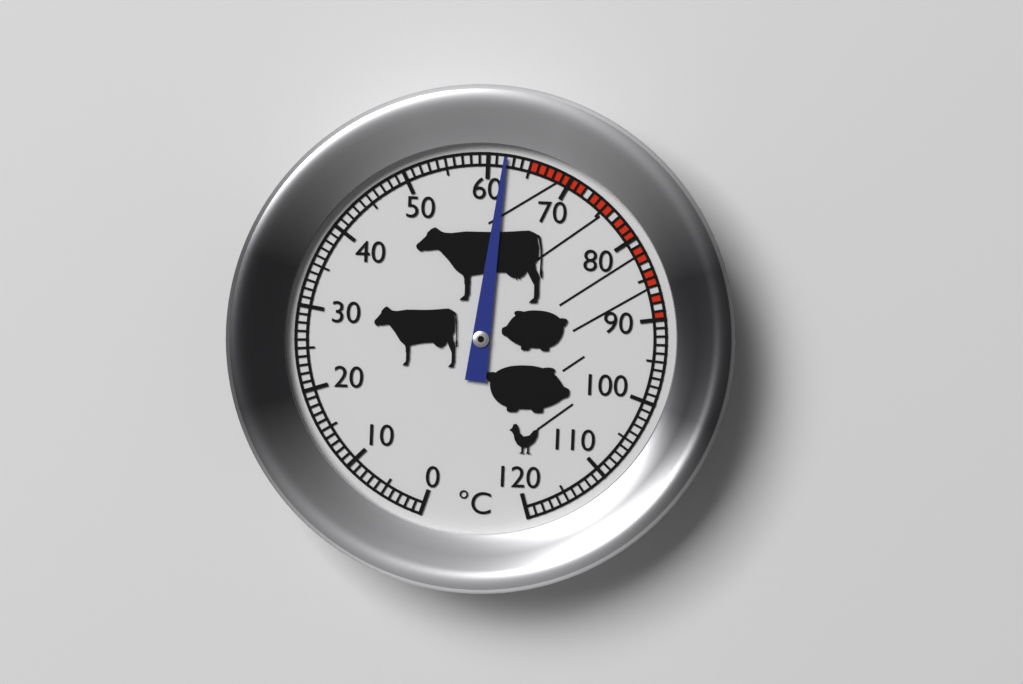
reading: 62 °C
